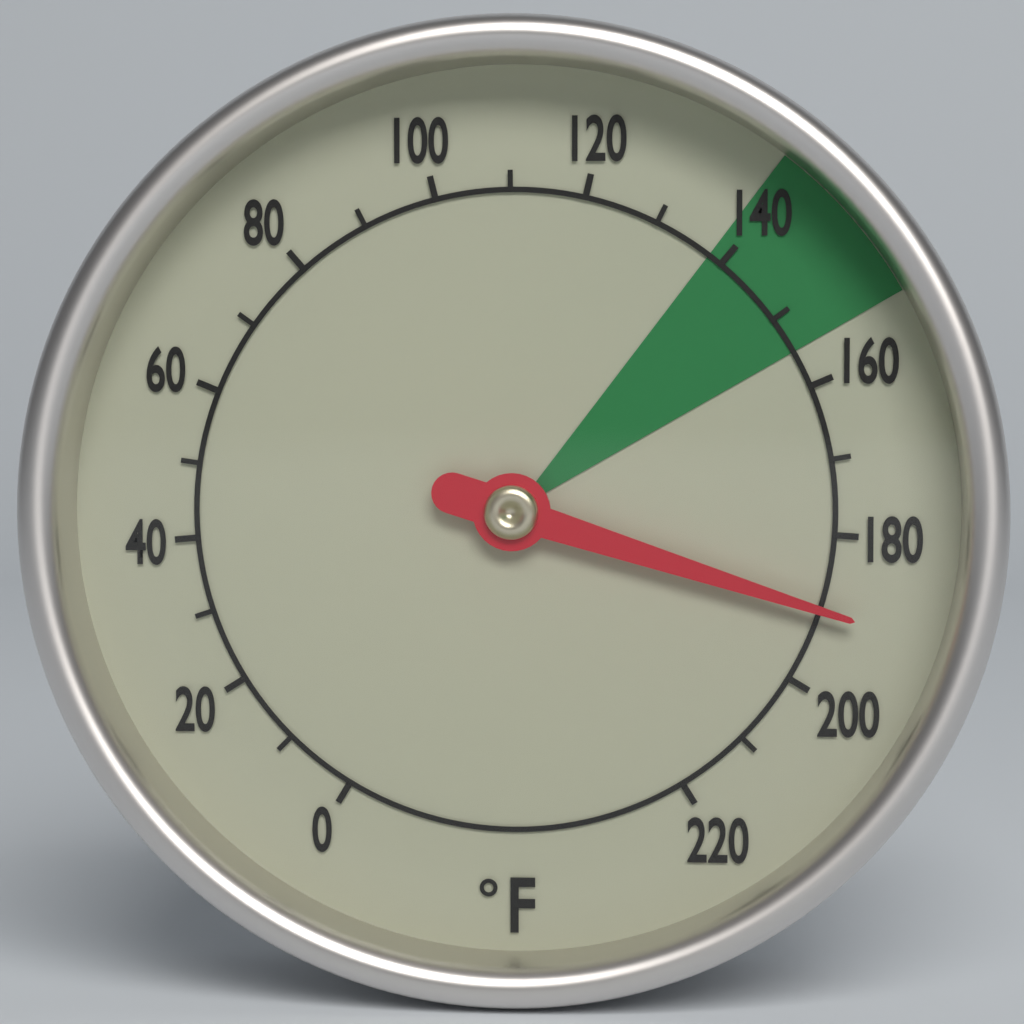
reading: 190 °F
